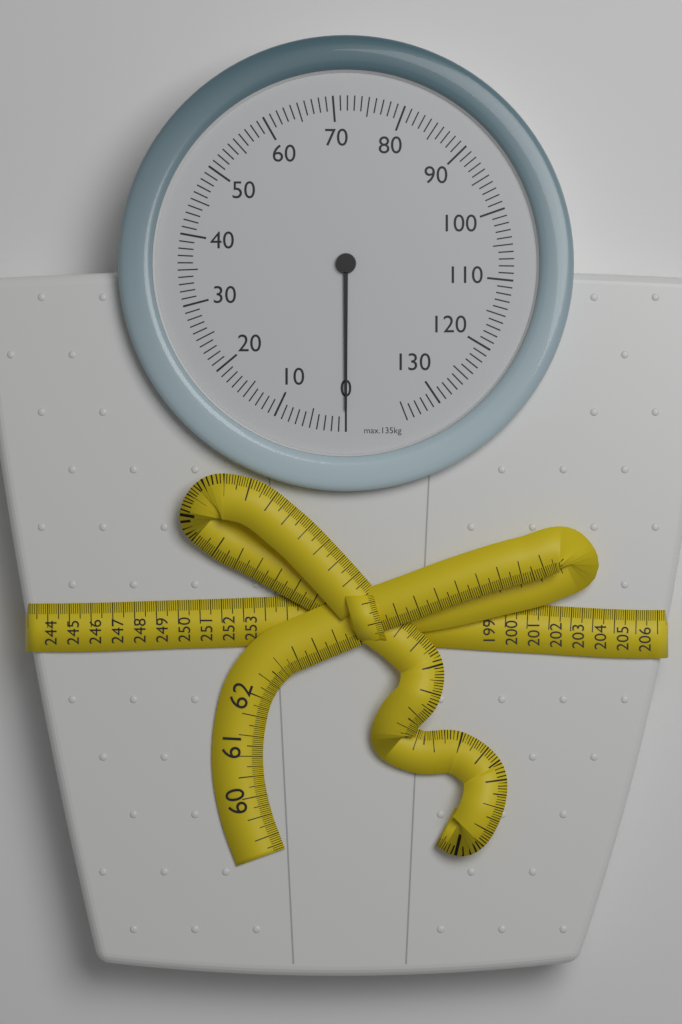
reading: 0 kg
